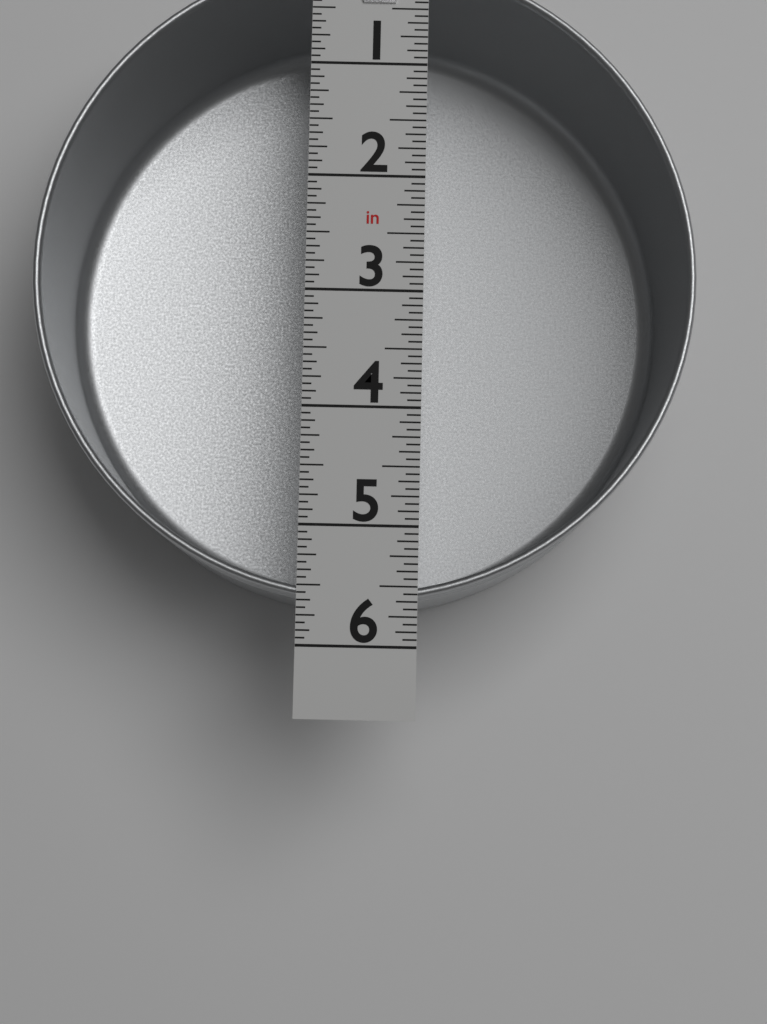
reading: 5.6250 in
